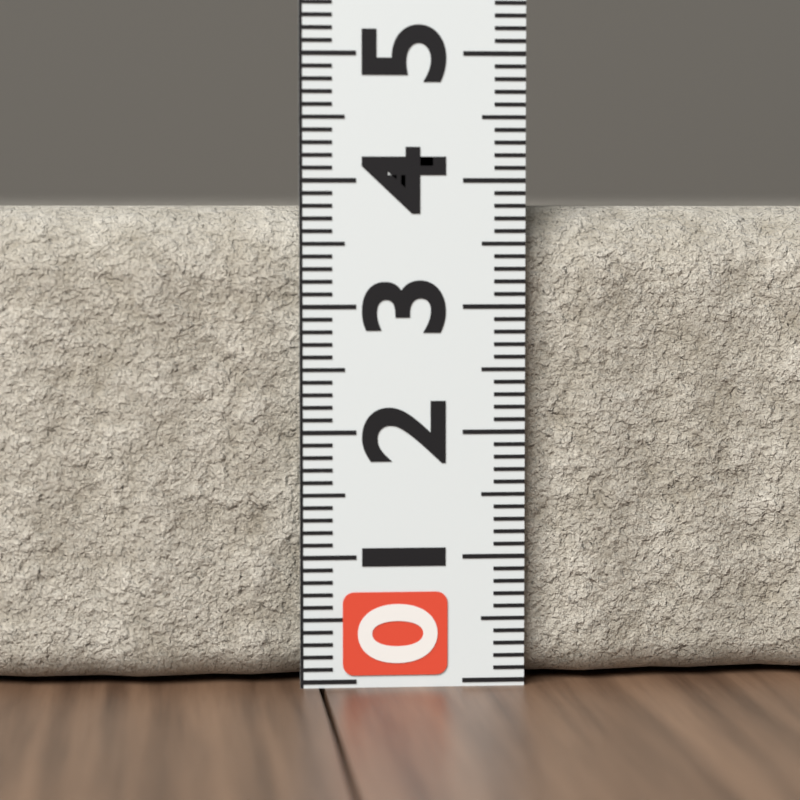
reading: 3.8 (no unit)
